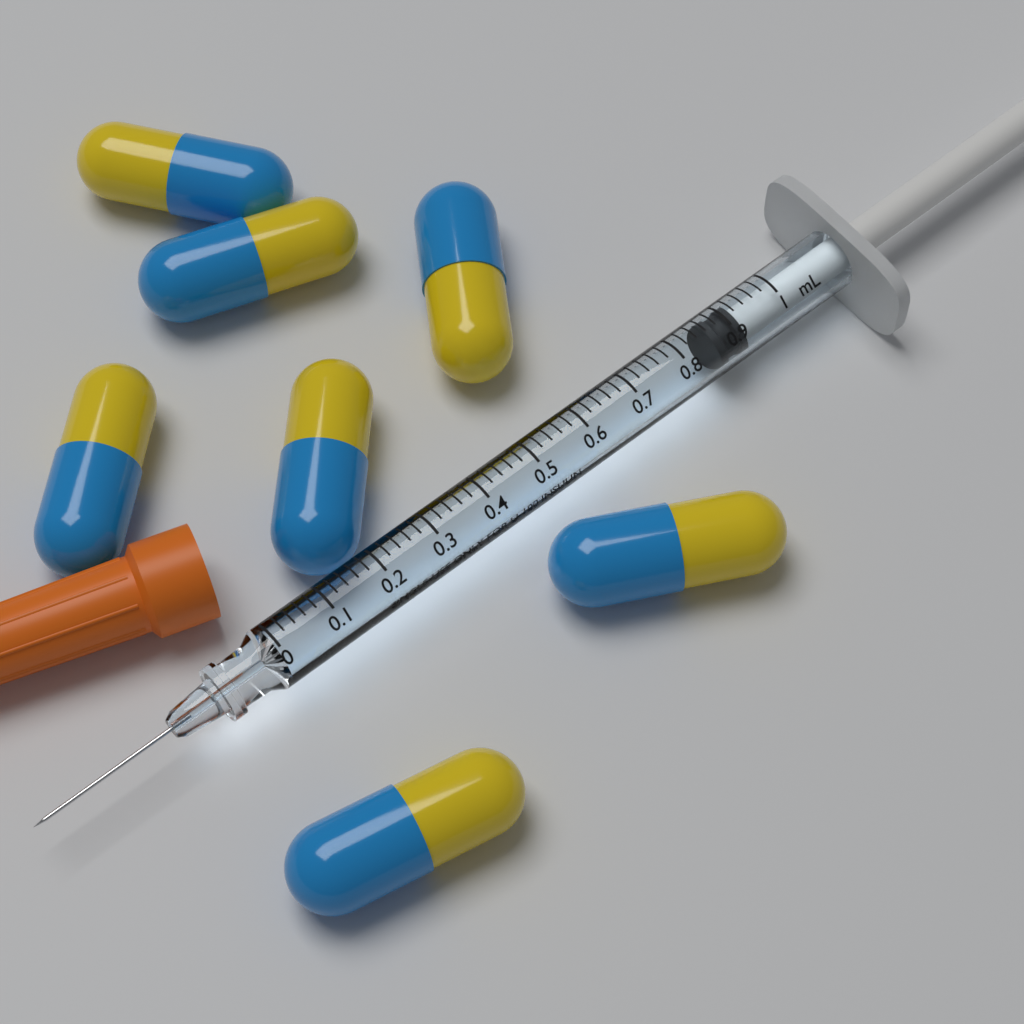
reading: 0.86 mL
